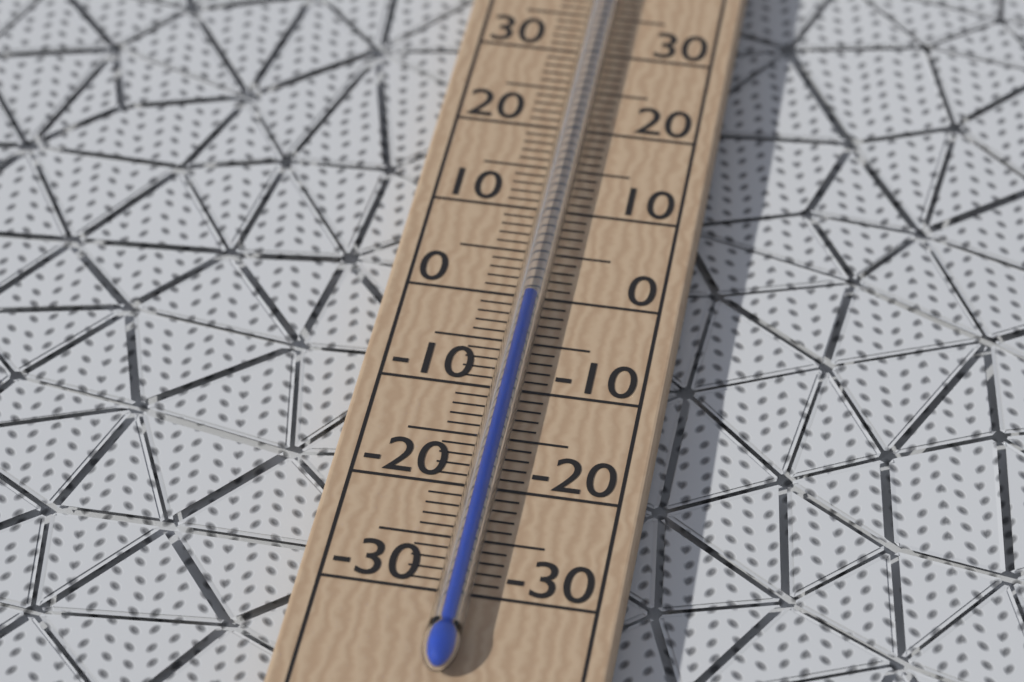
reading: -1 °C
